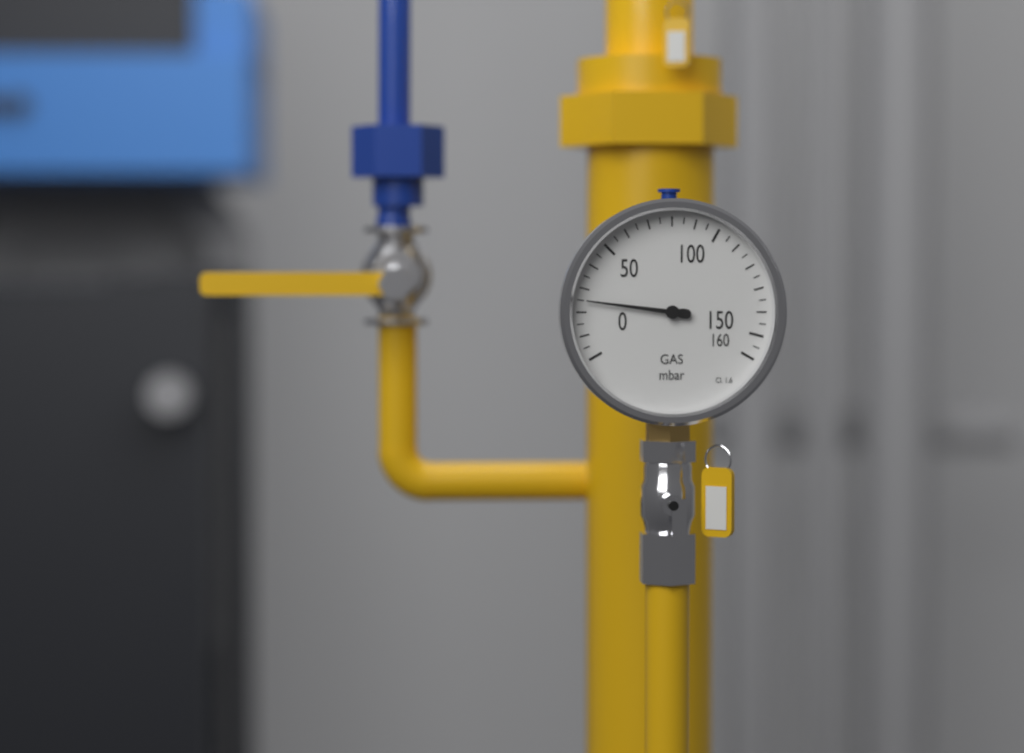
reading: 25 mbar
